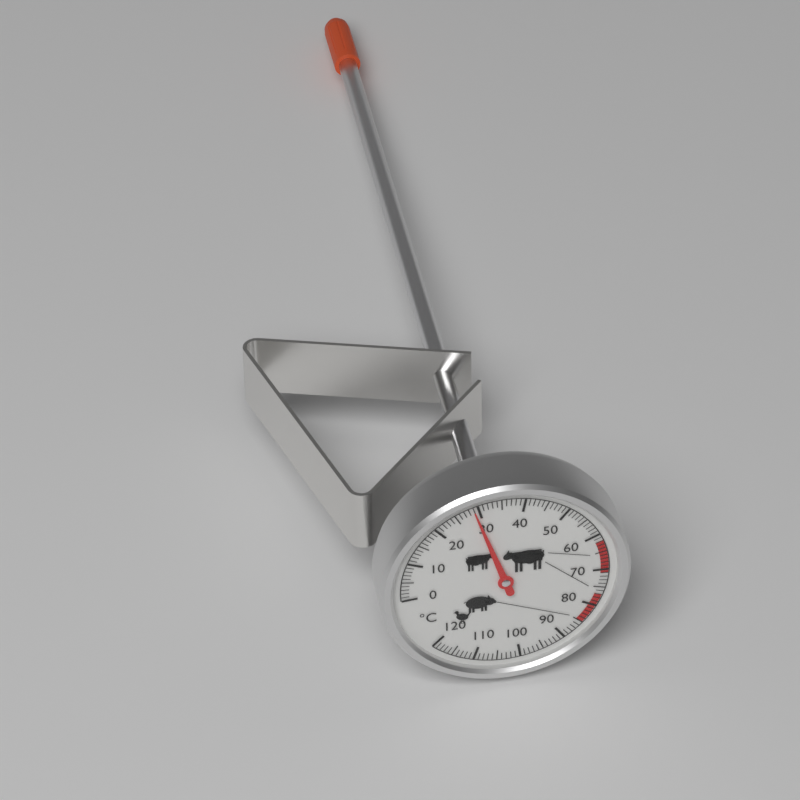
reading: 29 °C
